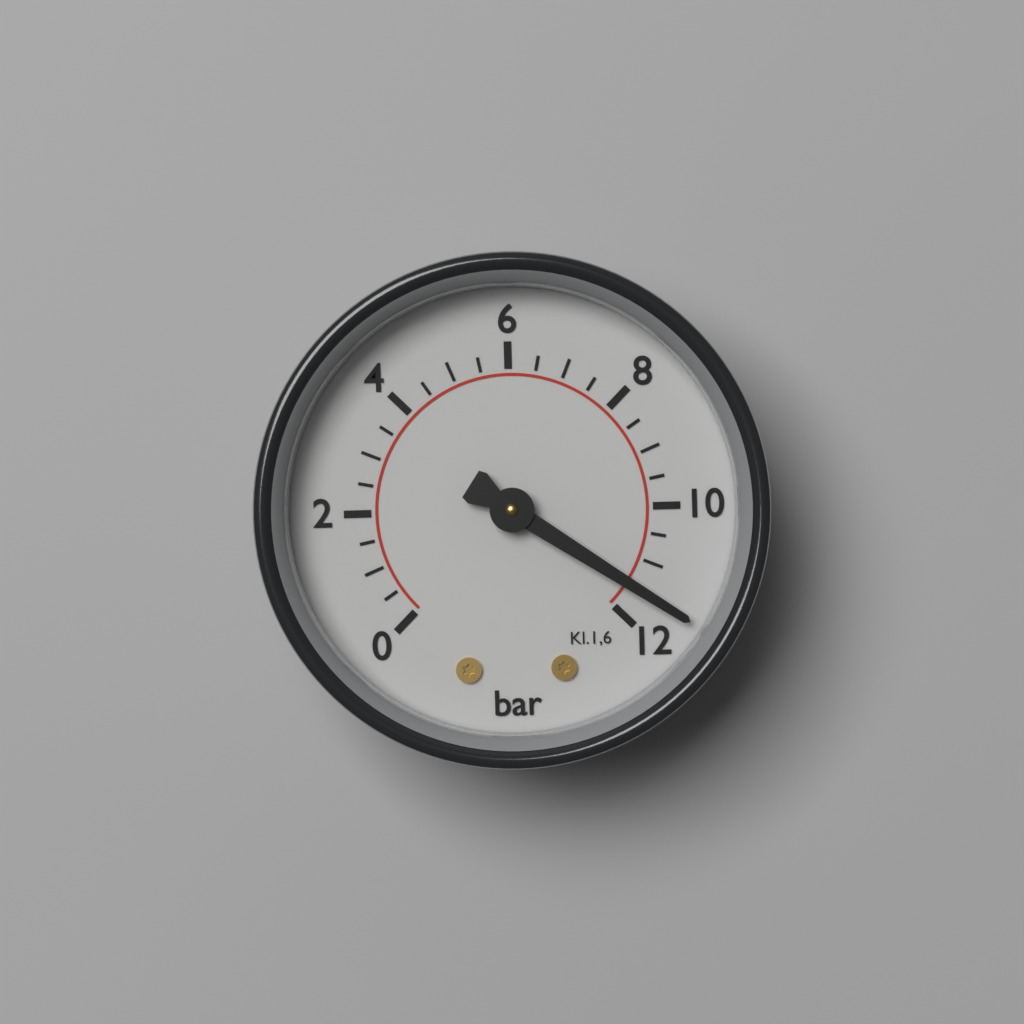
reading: 11.5 bar
